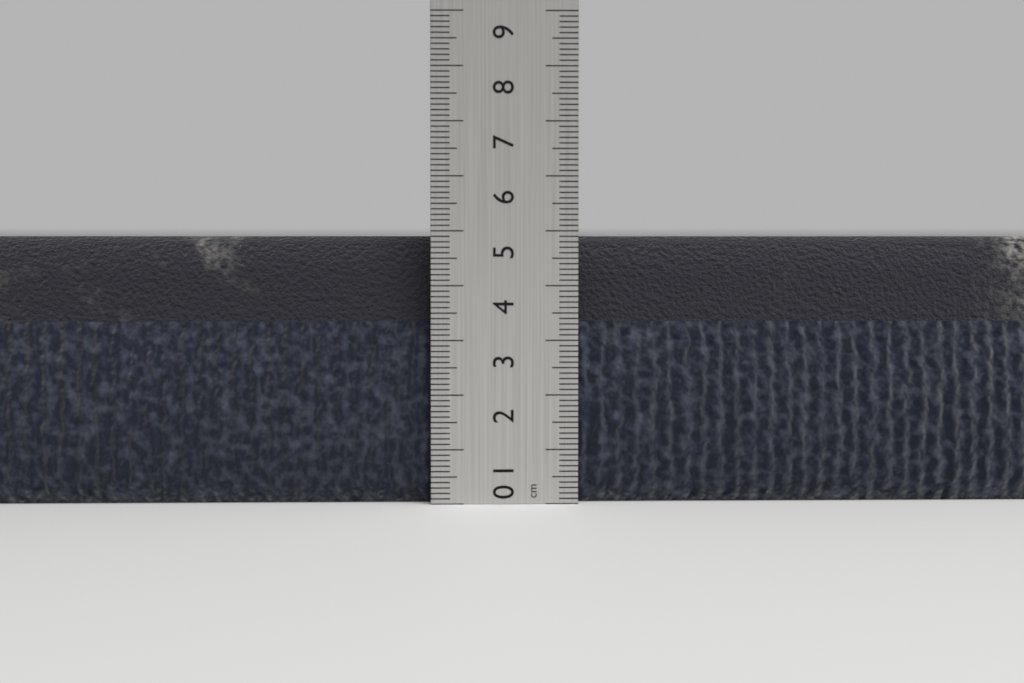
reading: 4.9 cm
